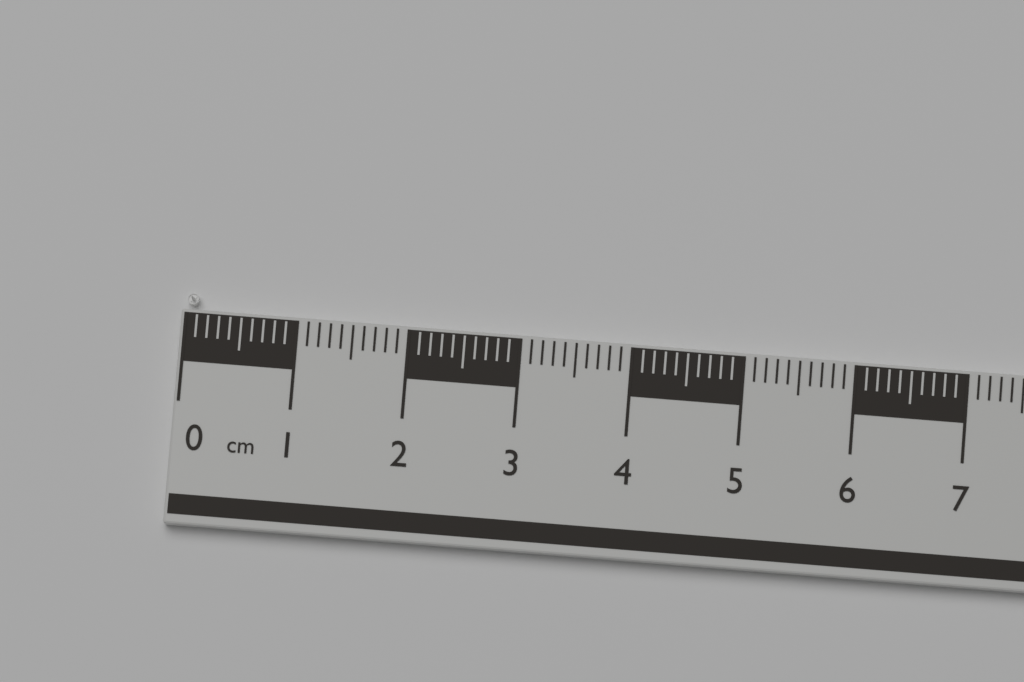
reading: 0.1 cm
